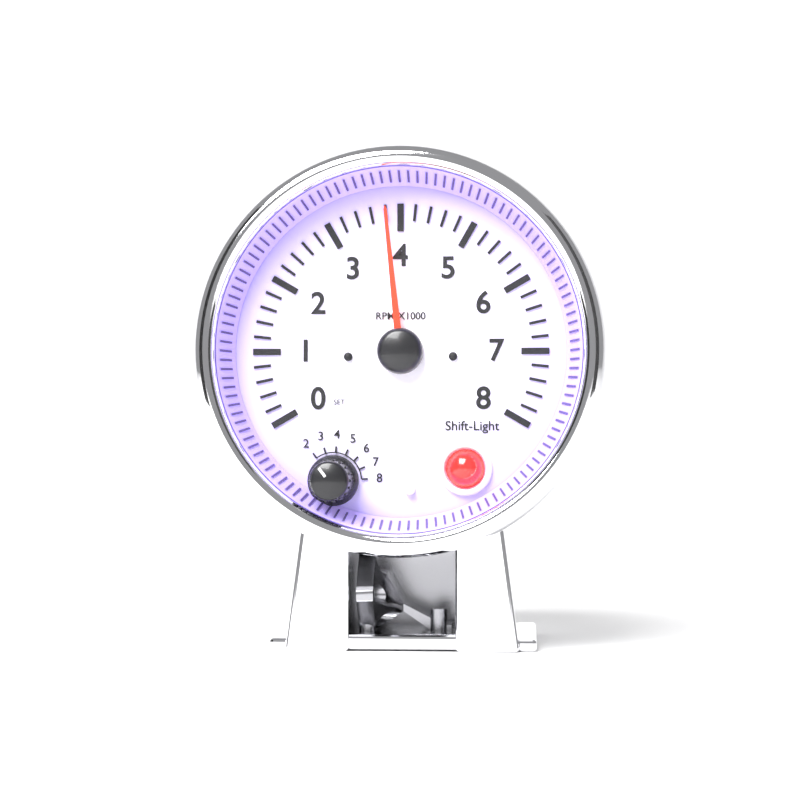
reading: 3.8 RPM x1000
